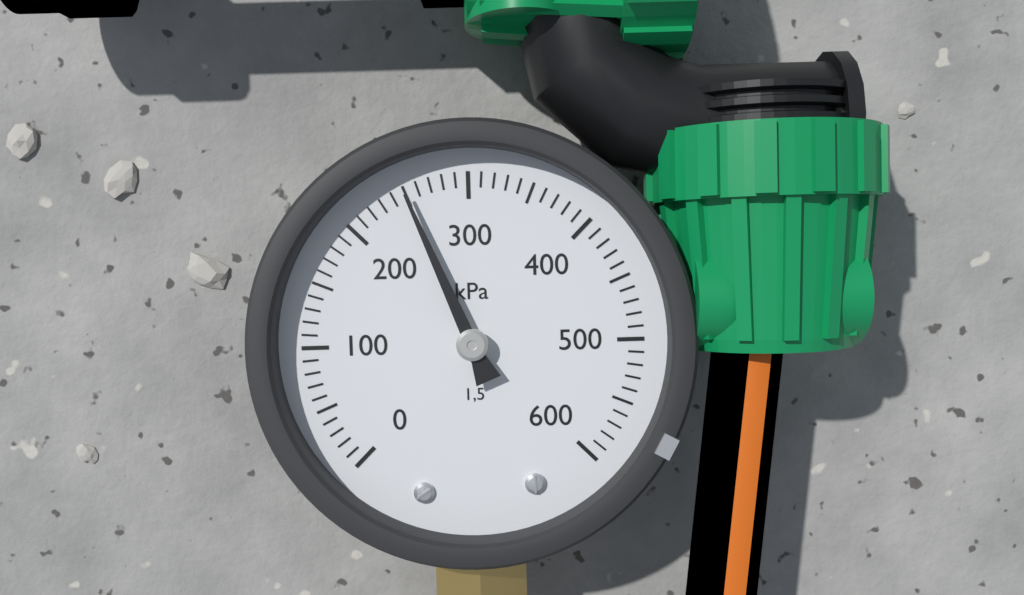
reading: 250 kPa
